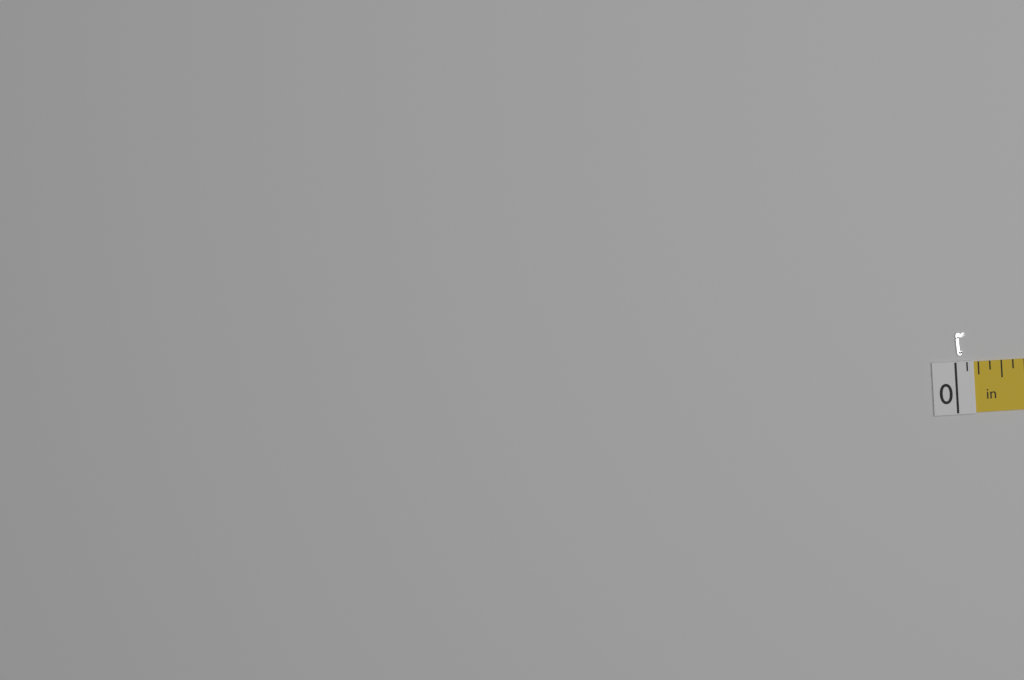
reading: 0.125 in
